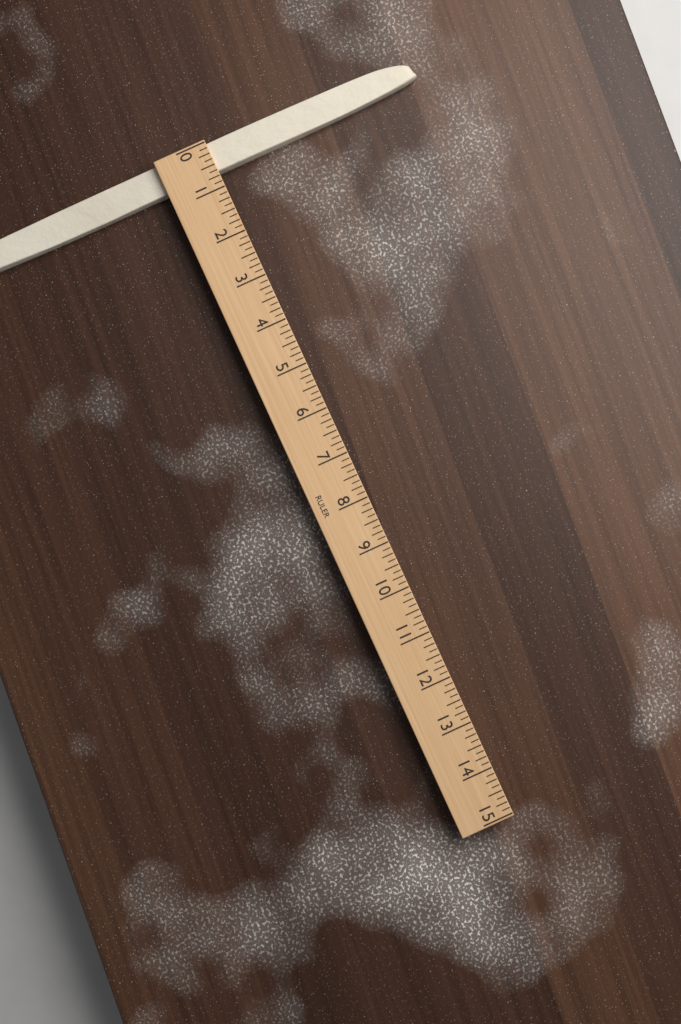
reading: 0.625 (no unit)
